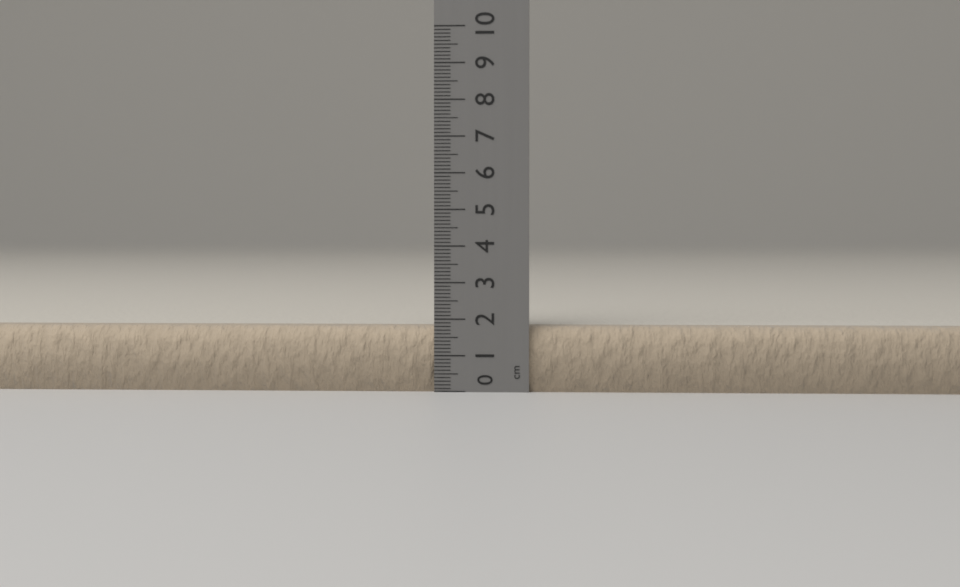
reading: 1.8 cm
